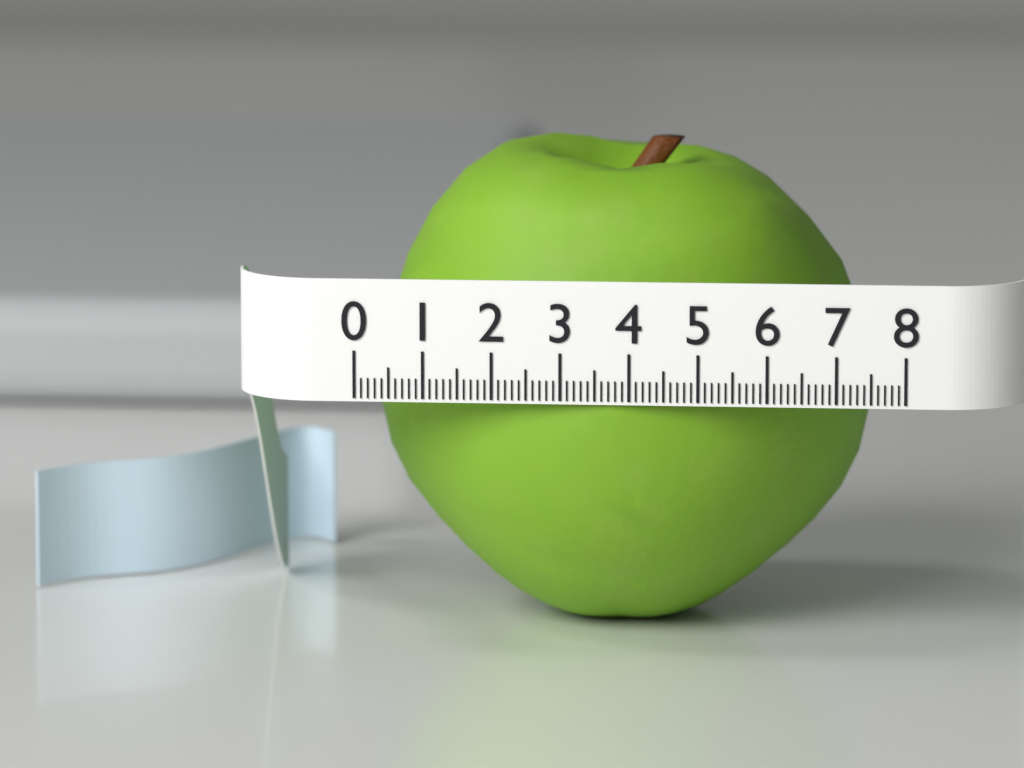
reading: 7.4 (no unit)
